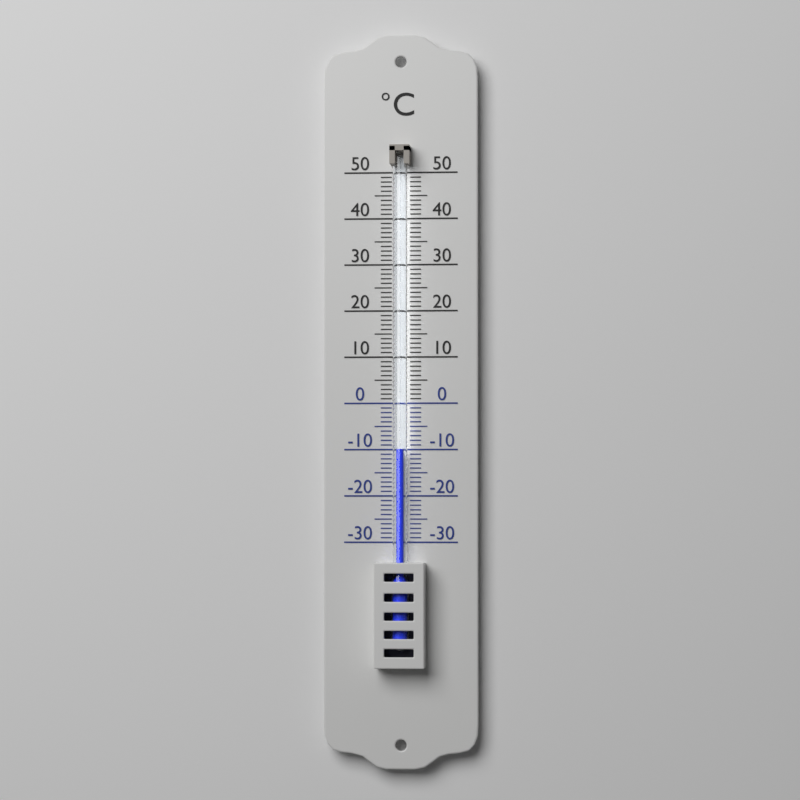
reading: -10 °C
